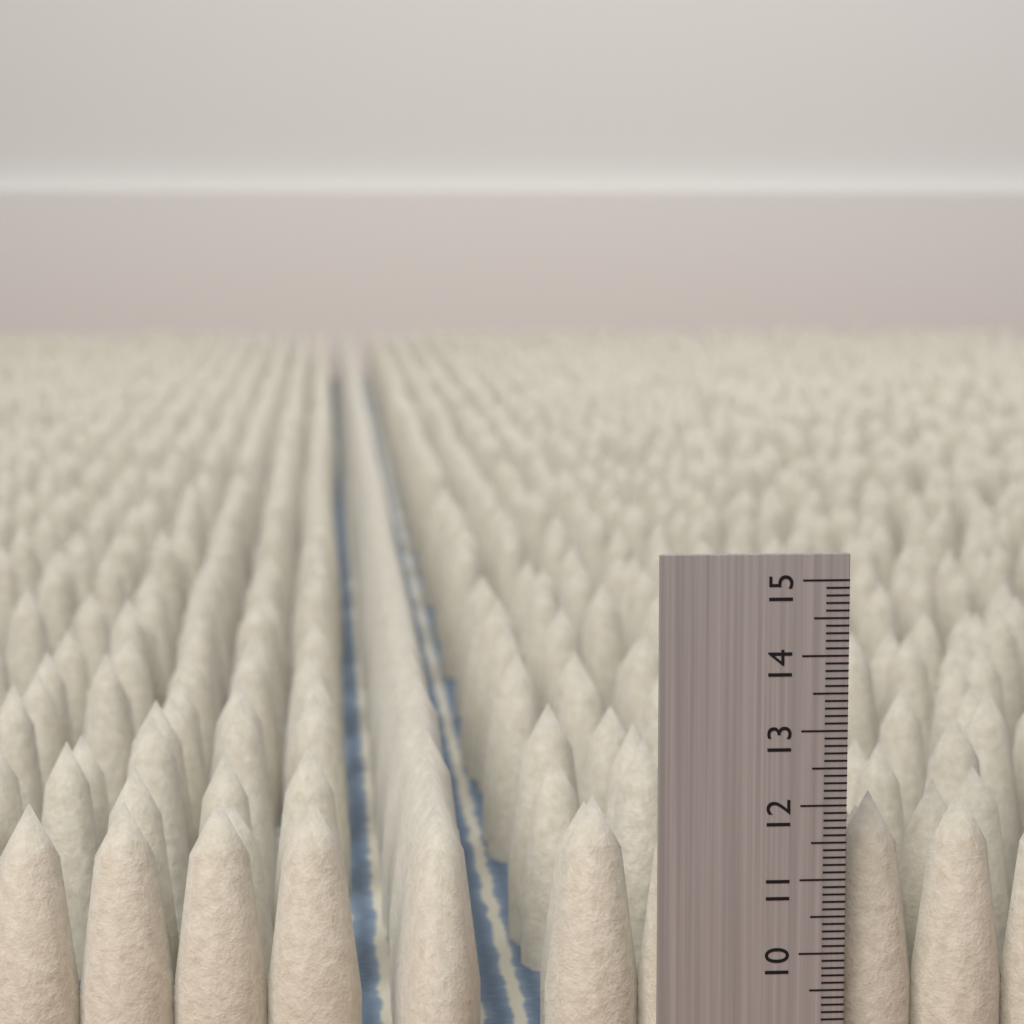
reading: 12.0 (no unit)
